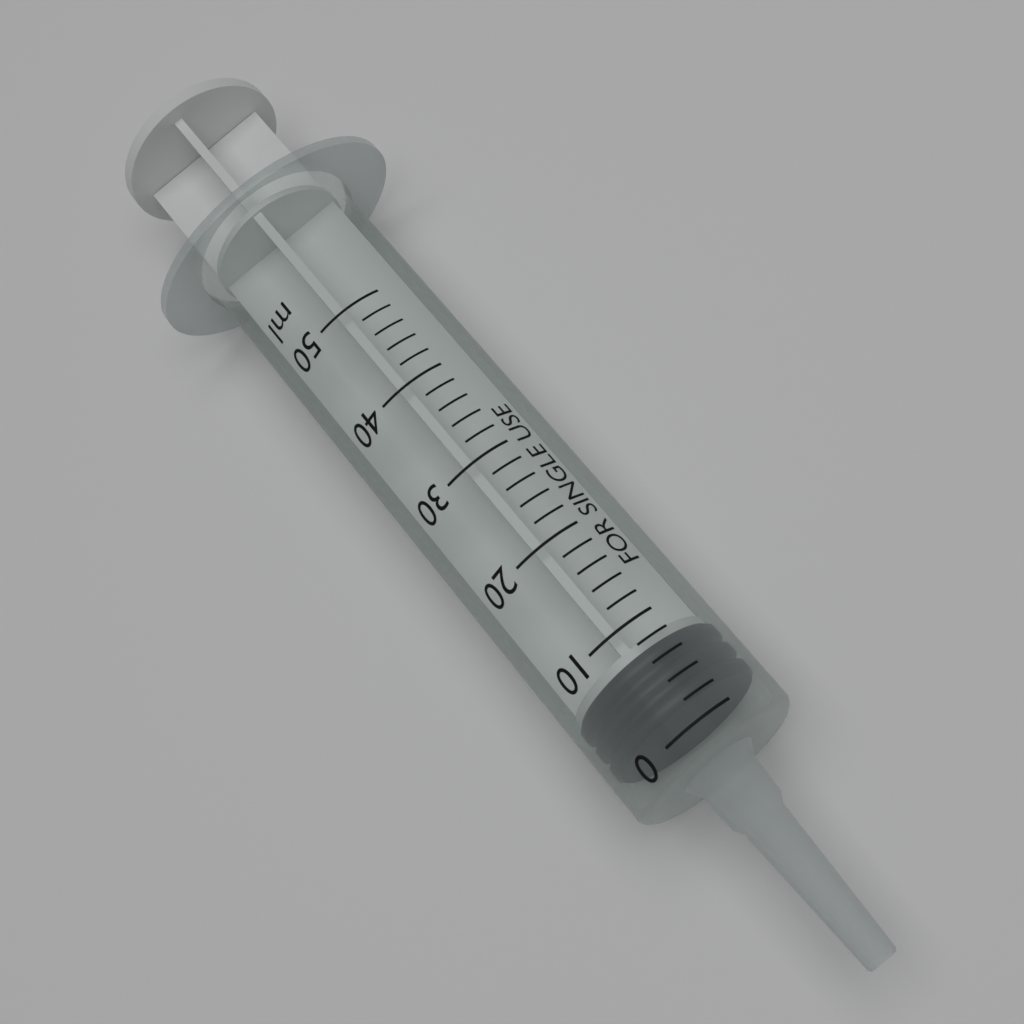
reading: 2 ml
